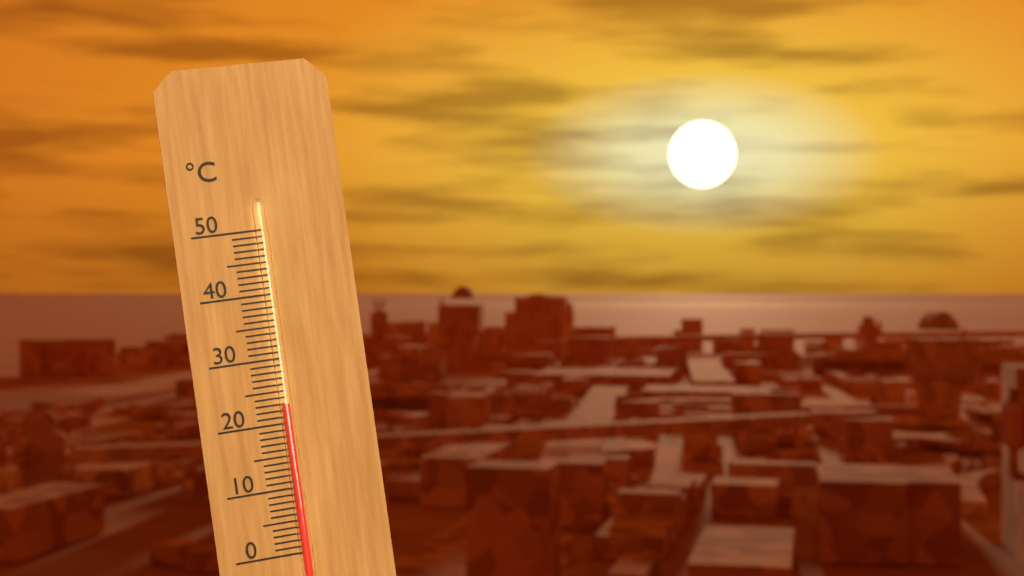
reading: 23 °C
